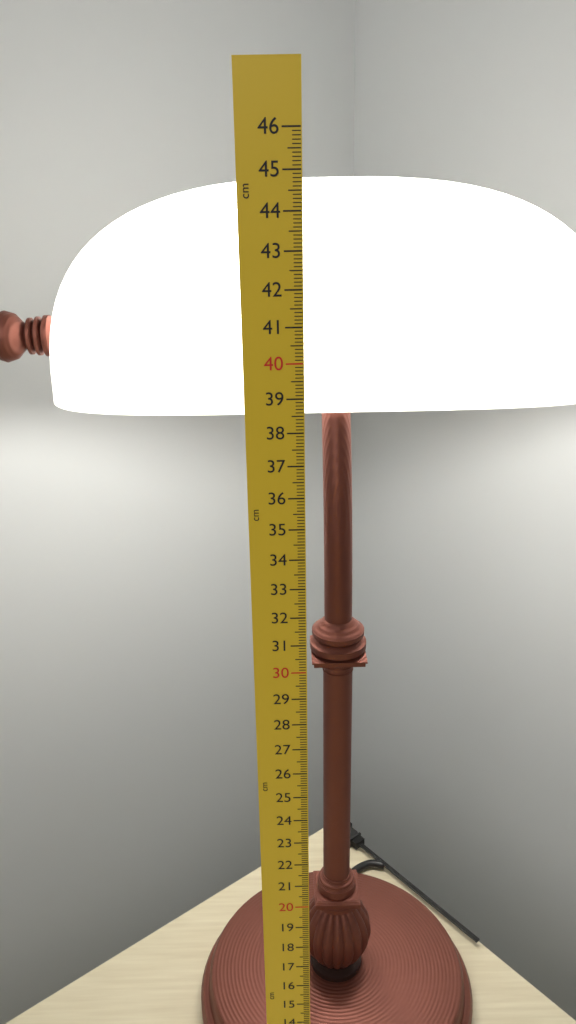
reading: 44.6 cm
